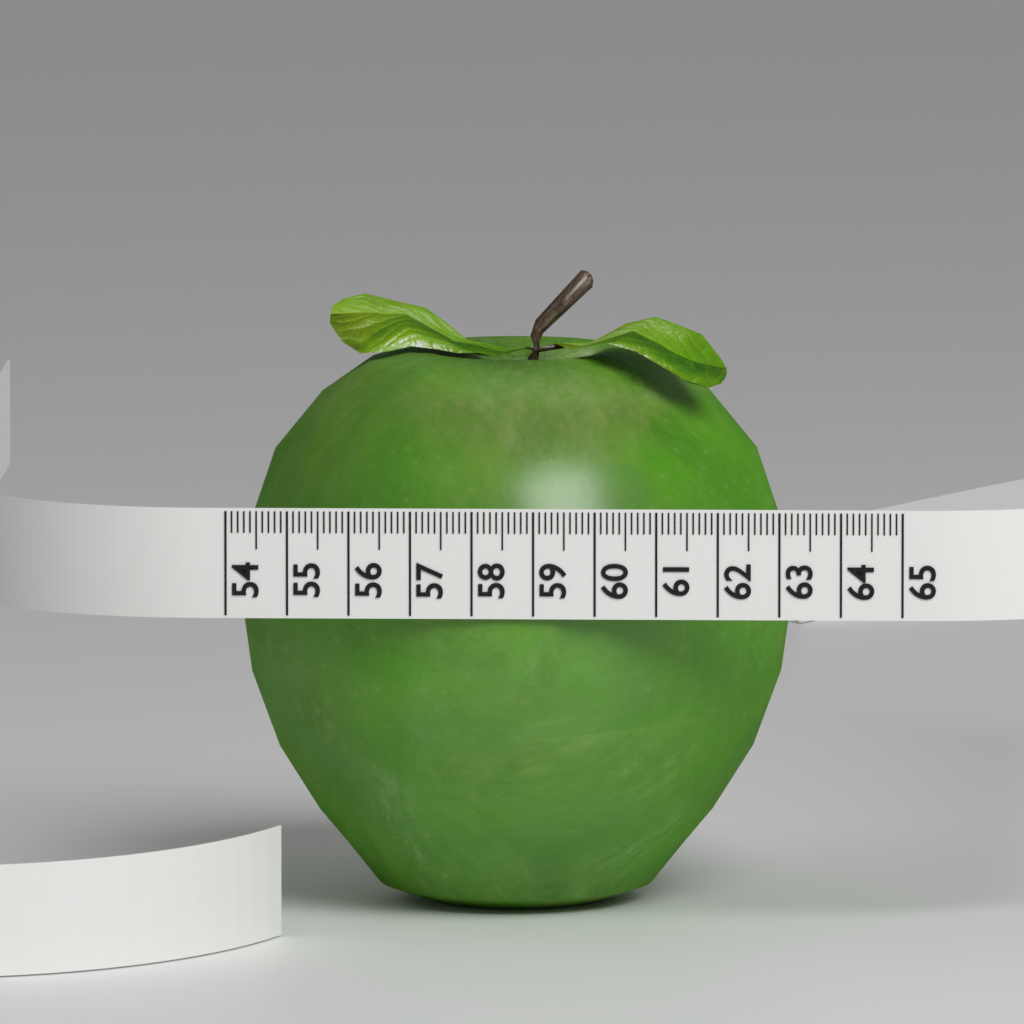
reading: 63.1 (no unit)
